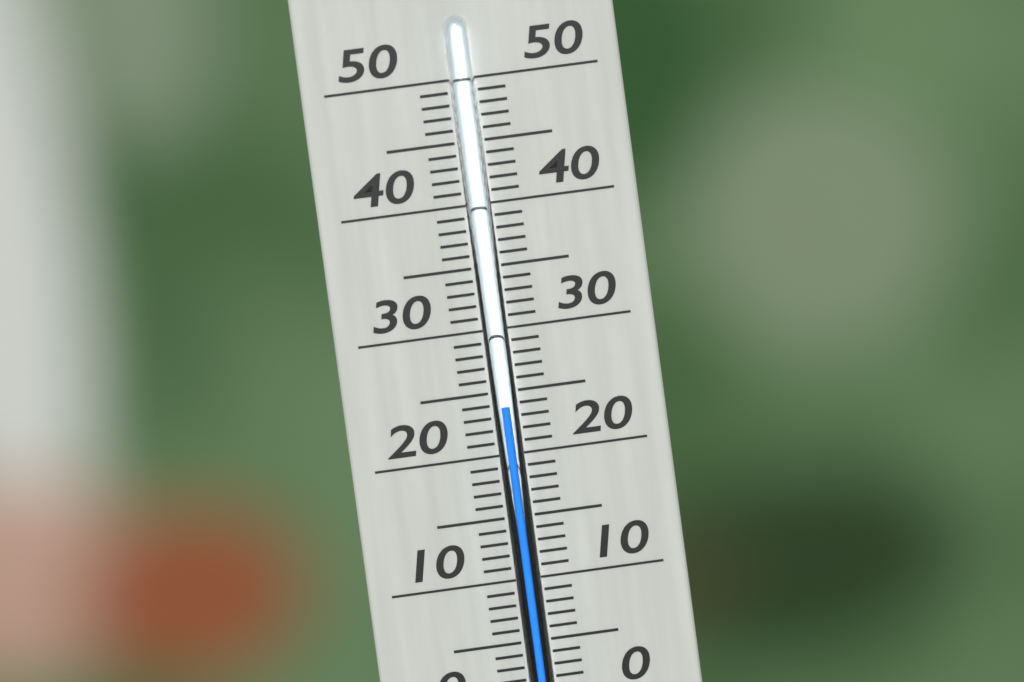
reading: 24 °C
